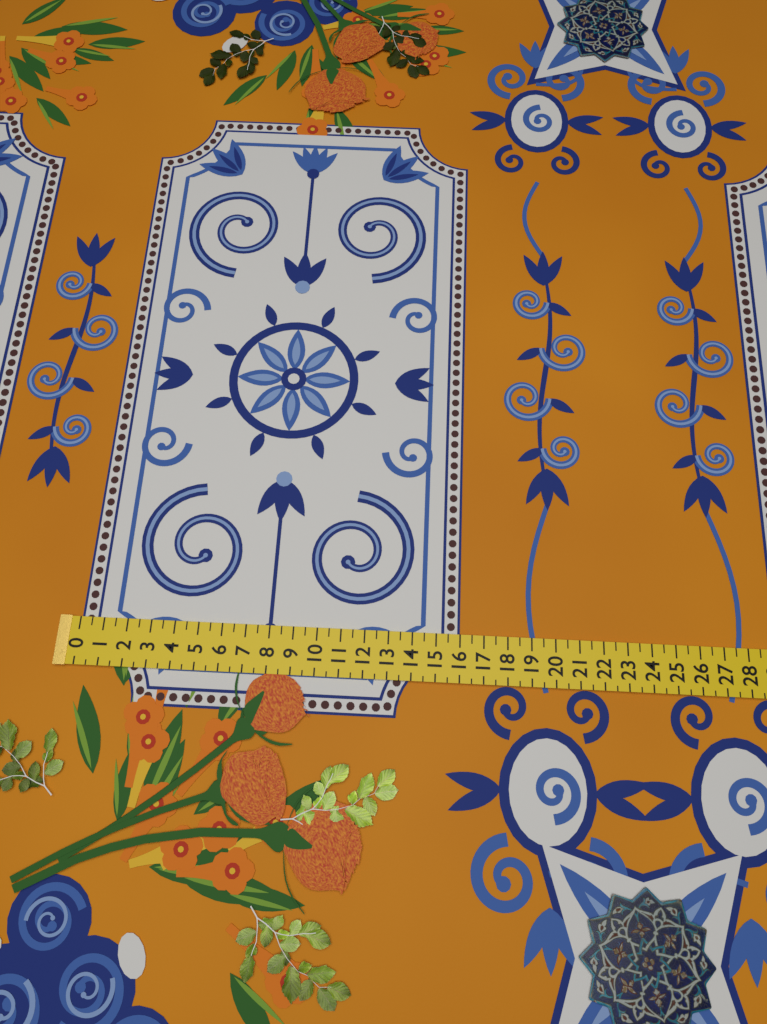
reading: 16.0 (no unit)
